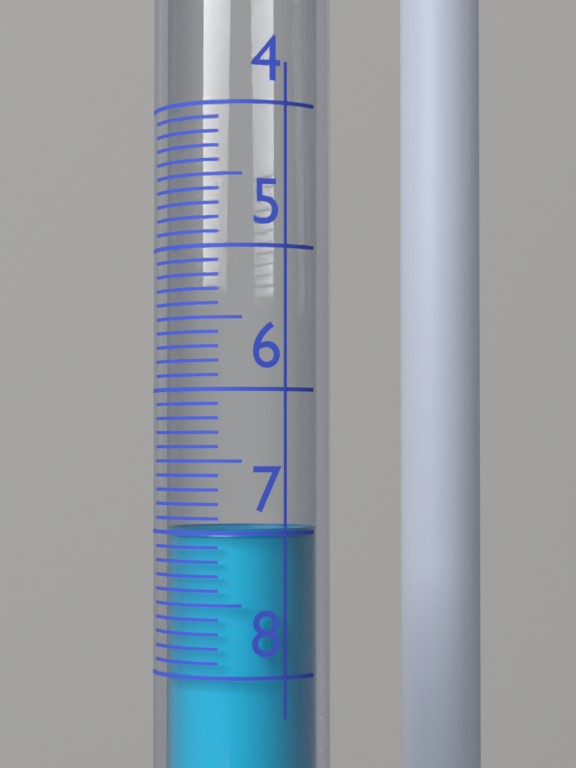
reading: 7.0 (no unit)
